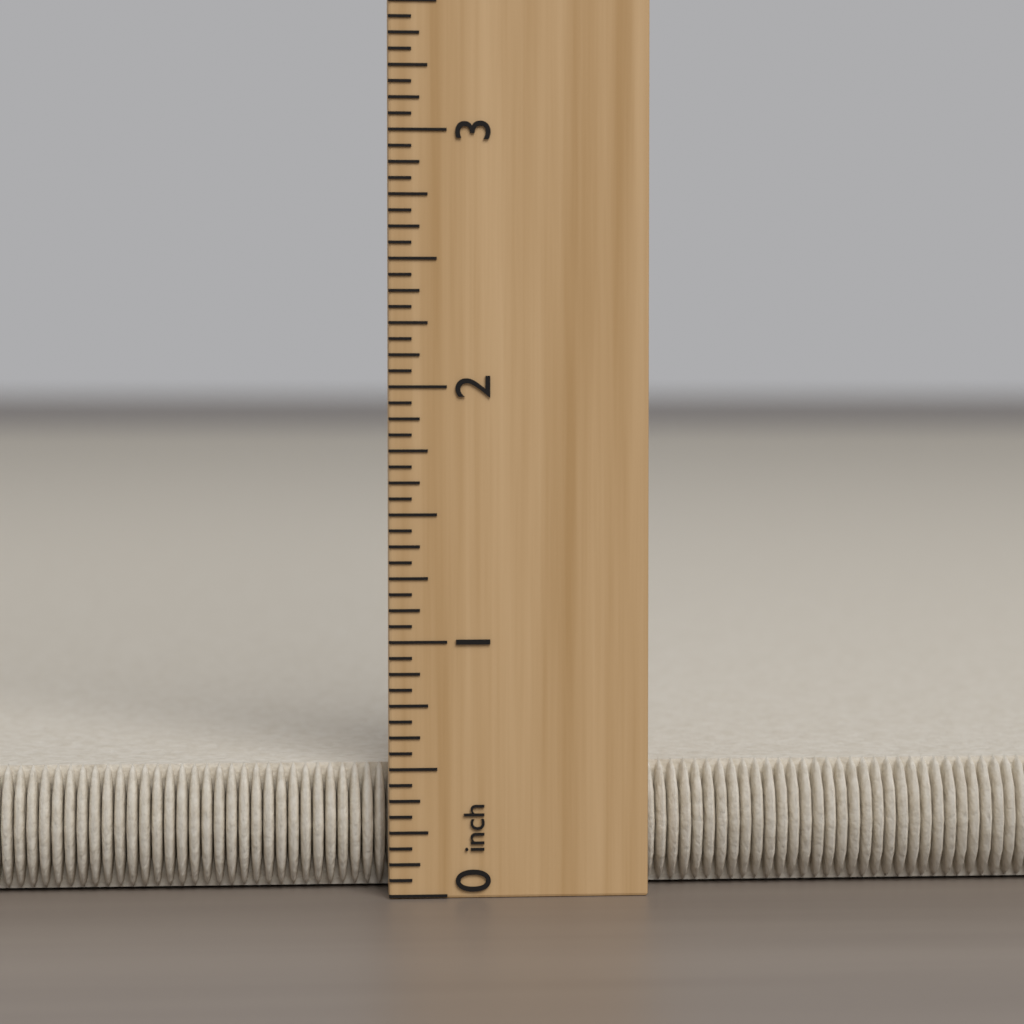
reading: 0.5000 inch
